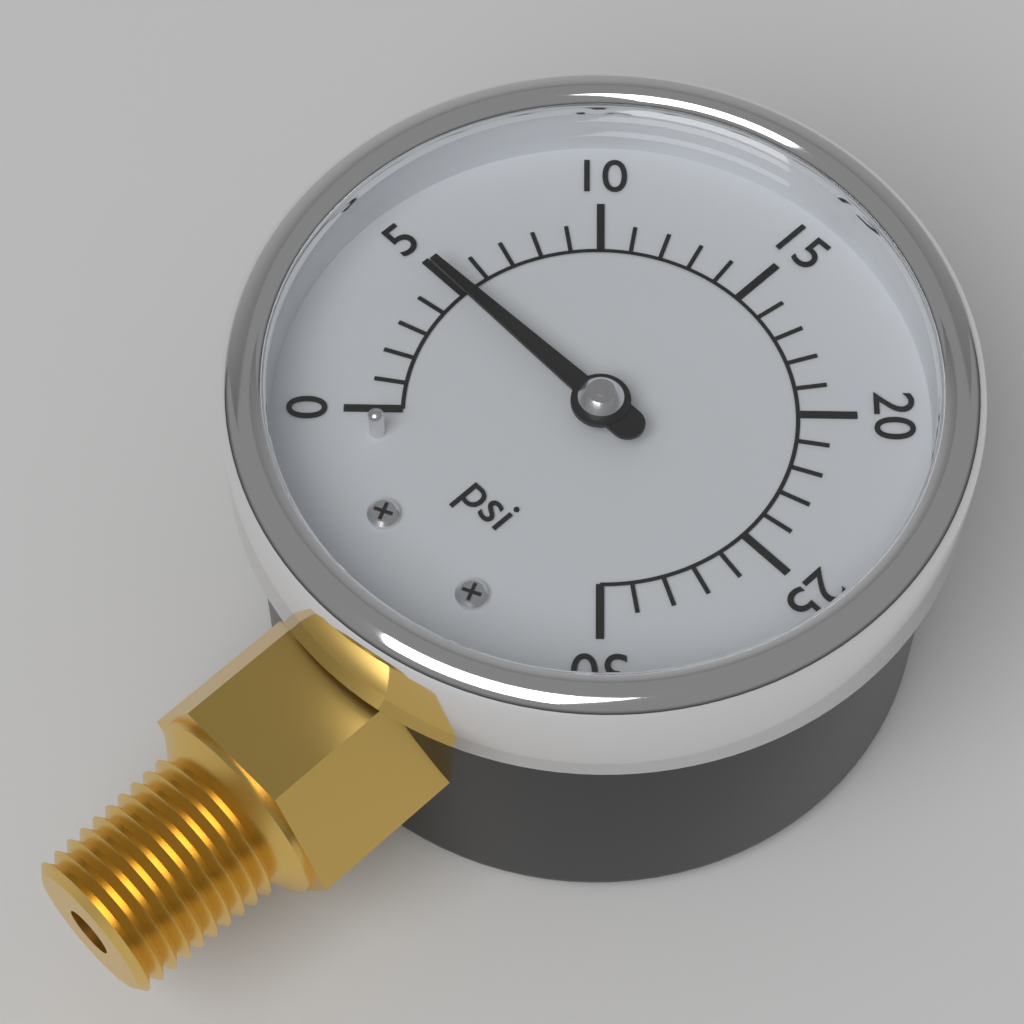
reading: 5 psi
